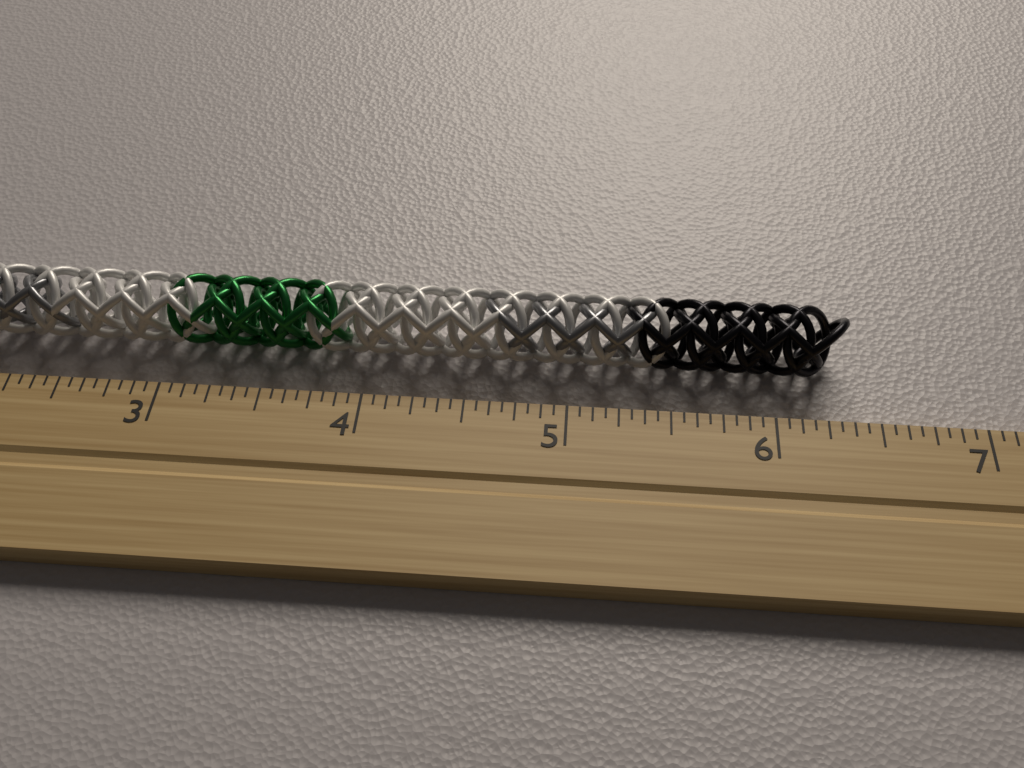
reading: 6.3750 inch
